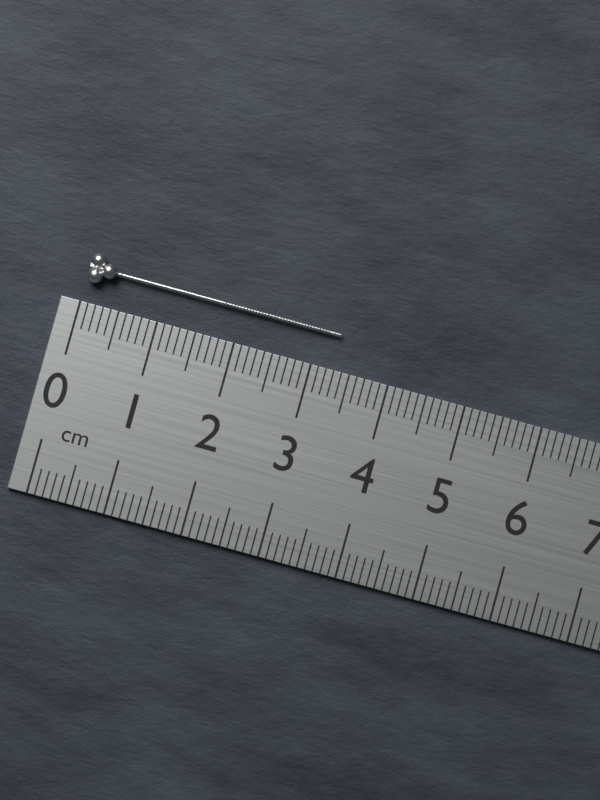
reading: 3.3 cm
